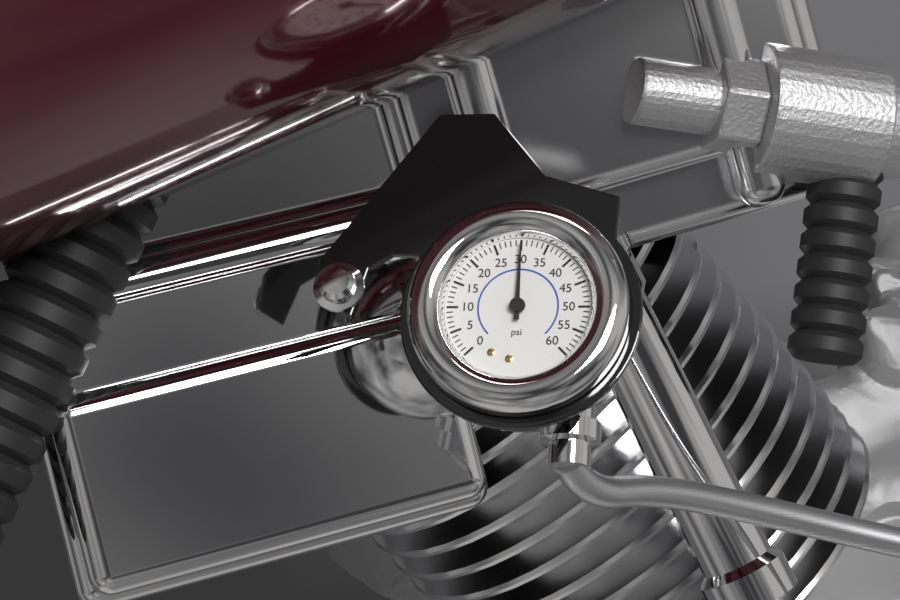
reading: 30 psi
